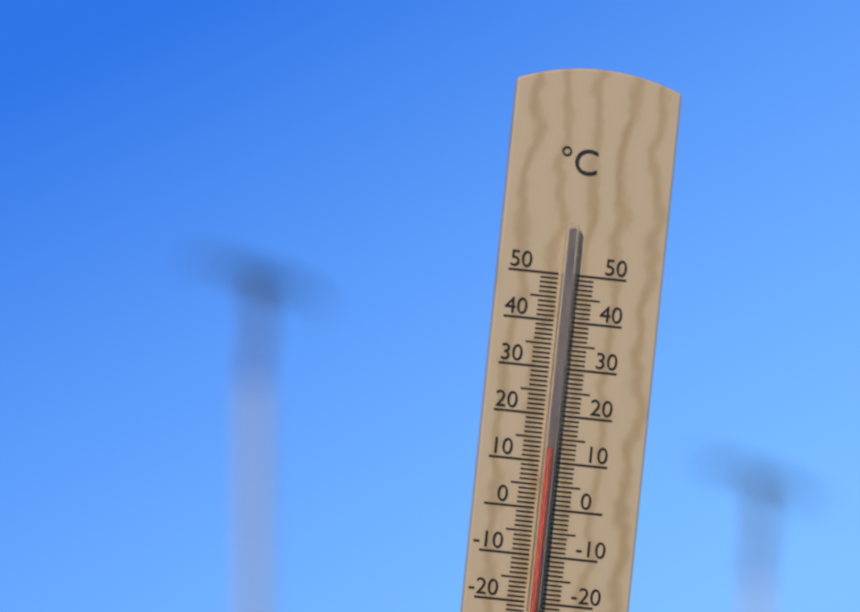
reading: 13 °C
